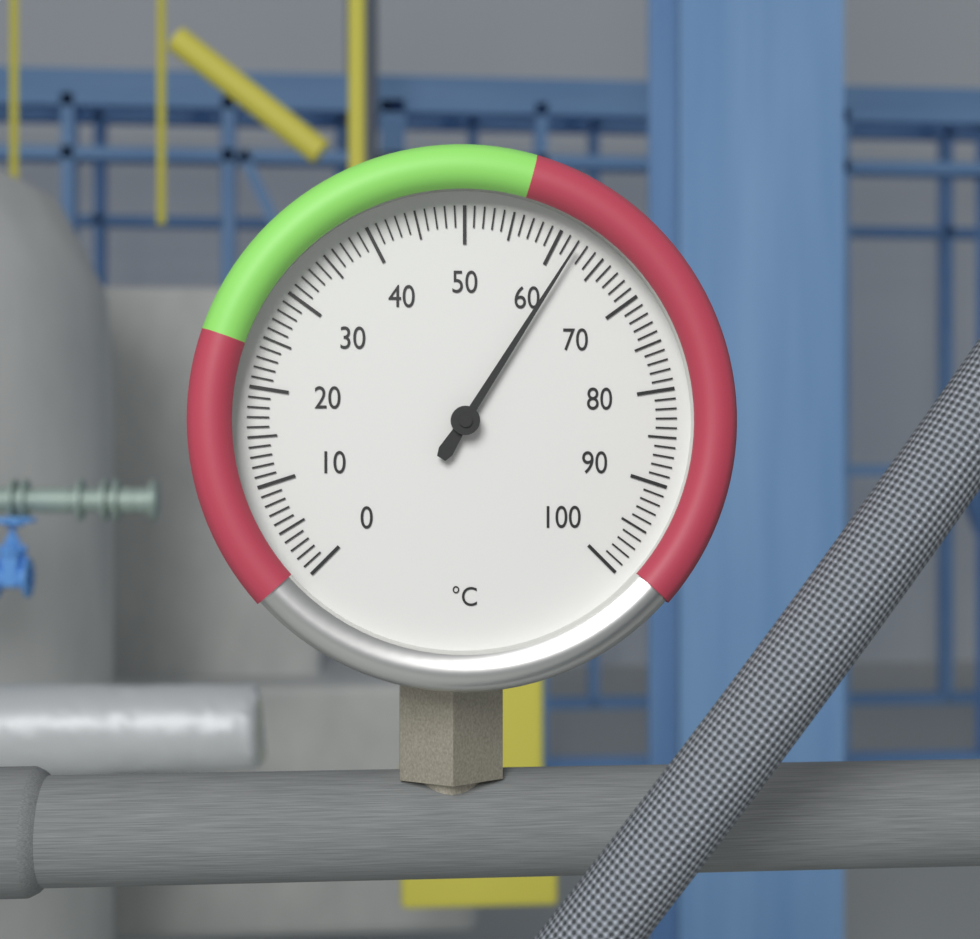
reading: 62 °C
